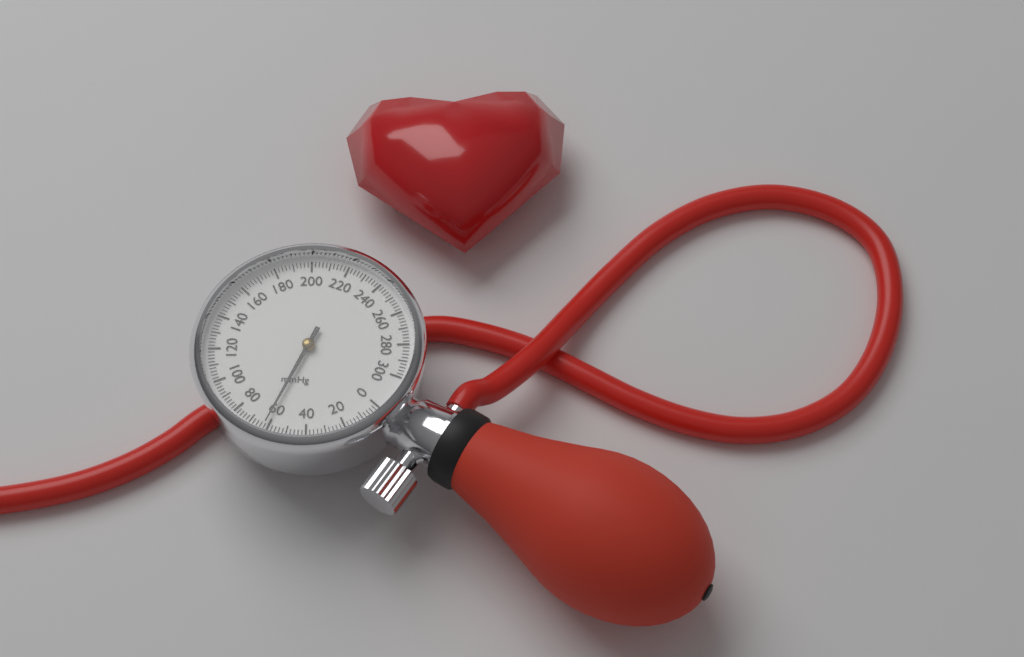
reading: 62 mmHg
